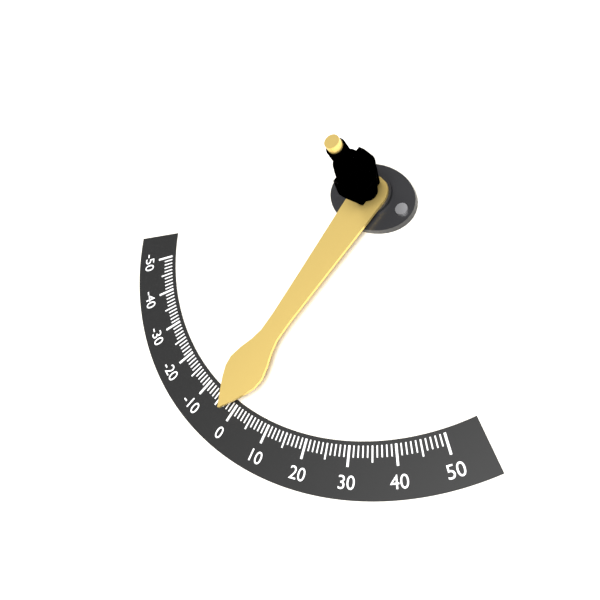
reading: -2 (no unit)
